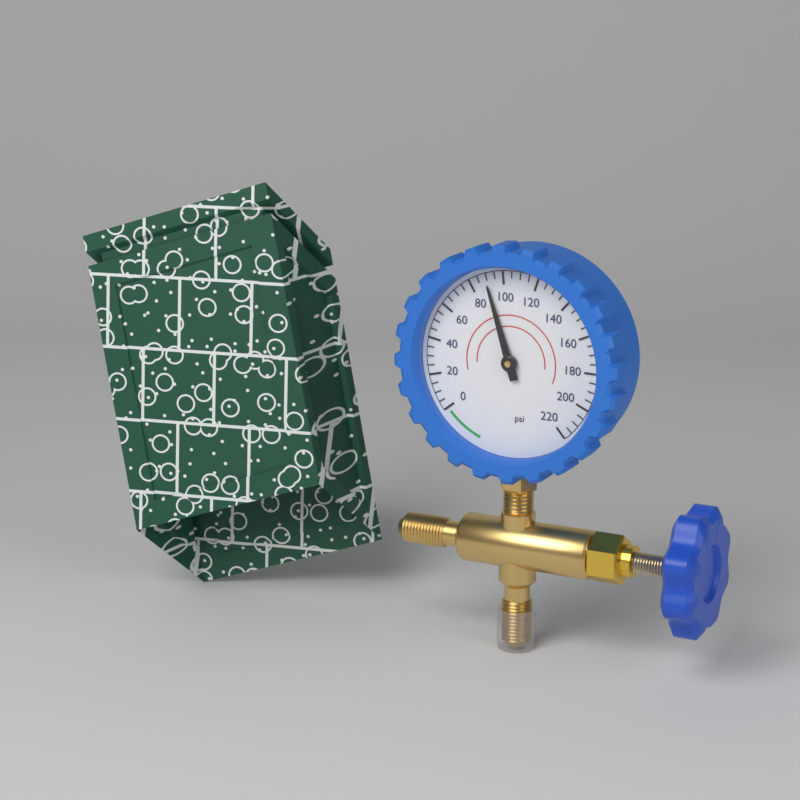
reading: 90 psi
